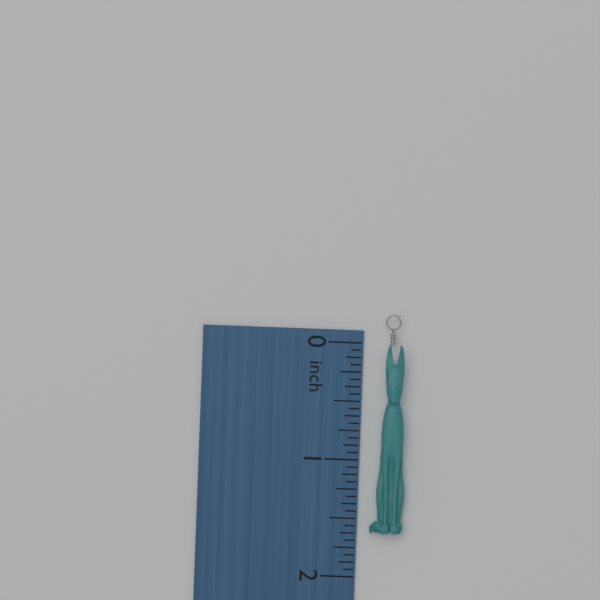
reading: 1.6250 inch
